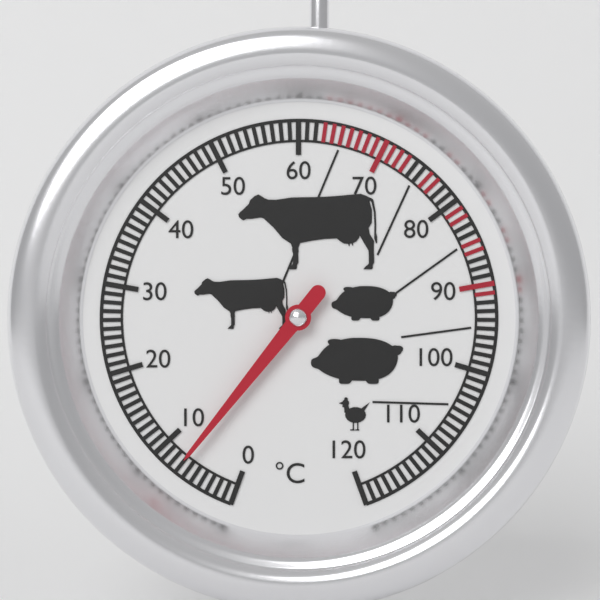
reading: 7 °C
